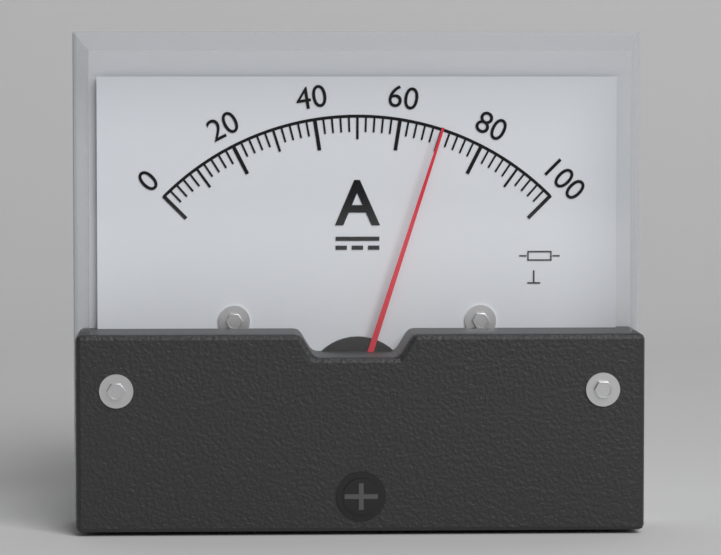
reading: 70 A
